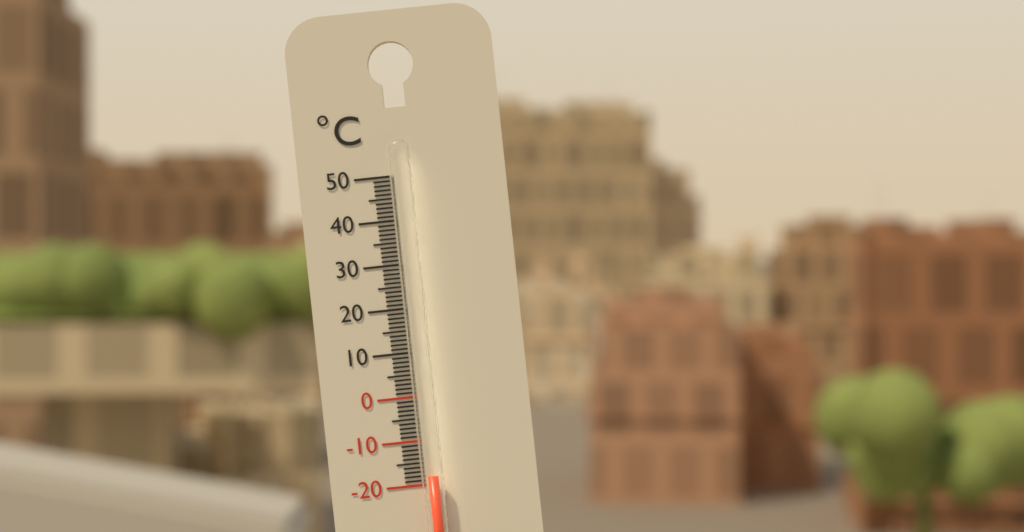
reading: -18 °C
